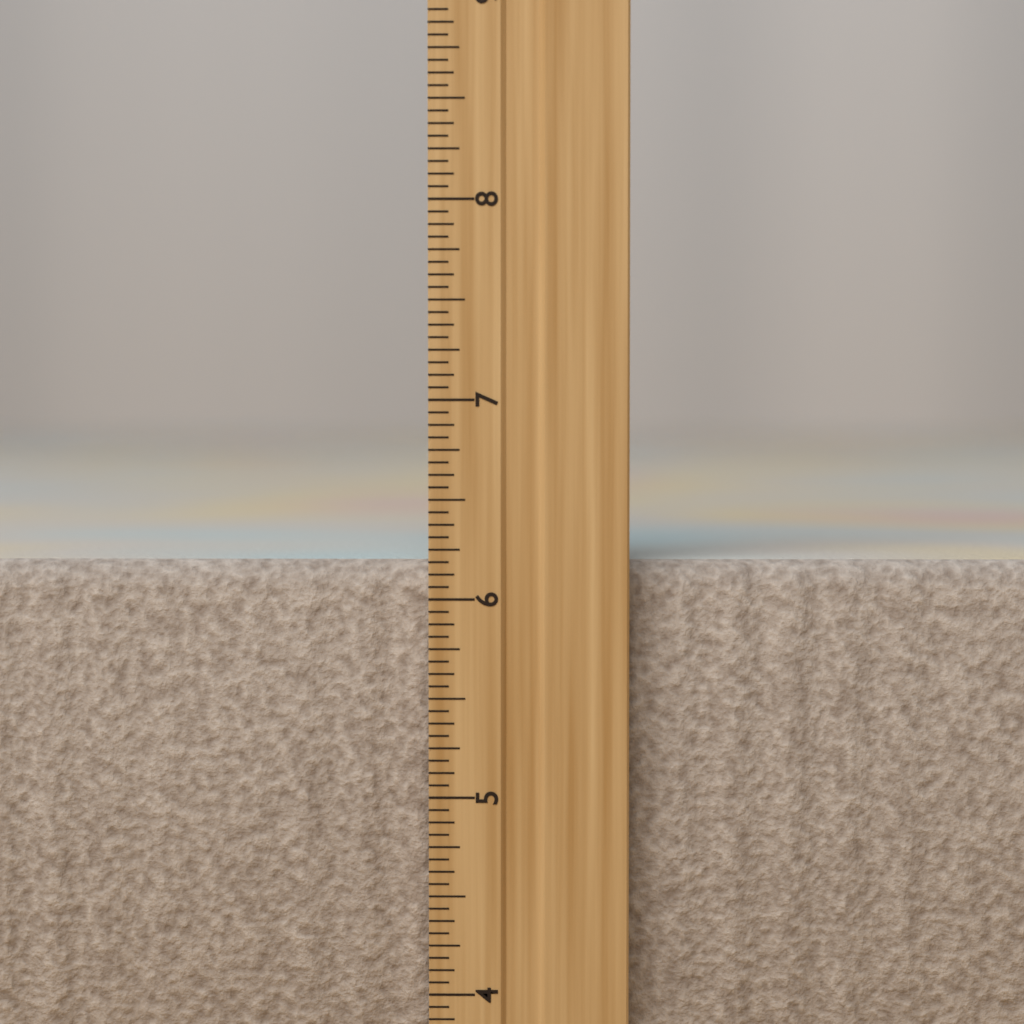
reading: 6.1875 inch
